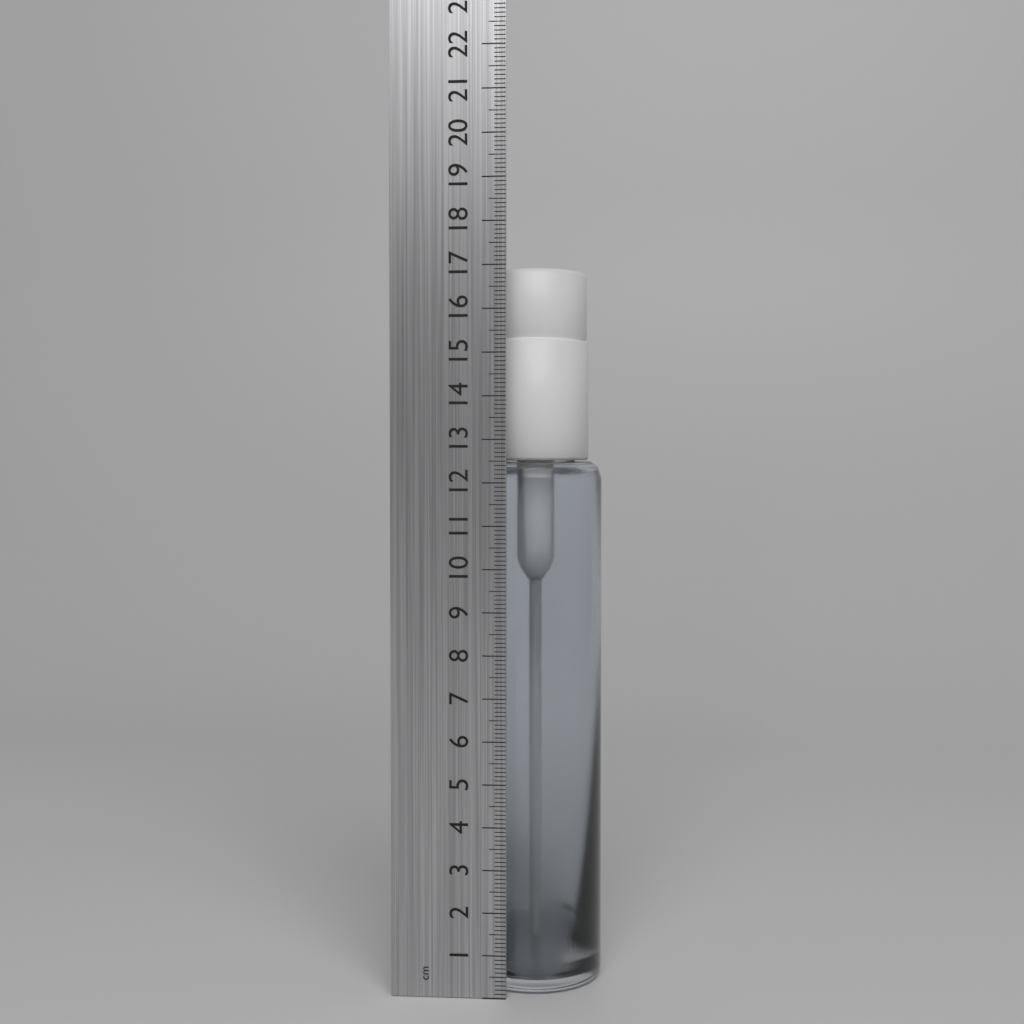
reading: 17.0 cm
